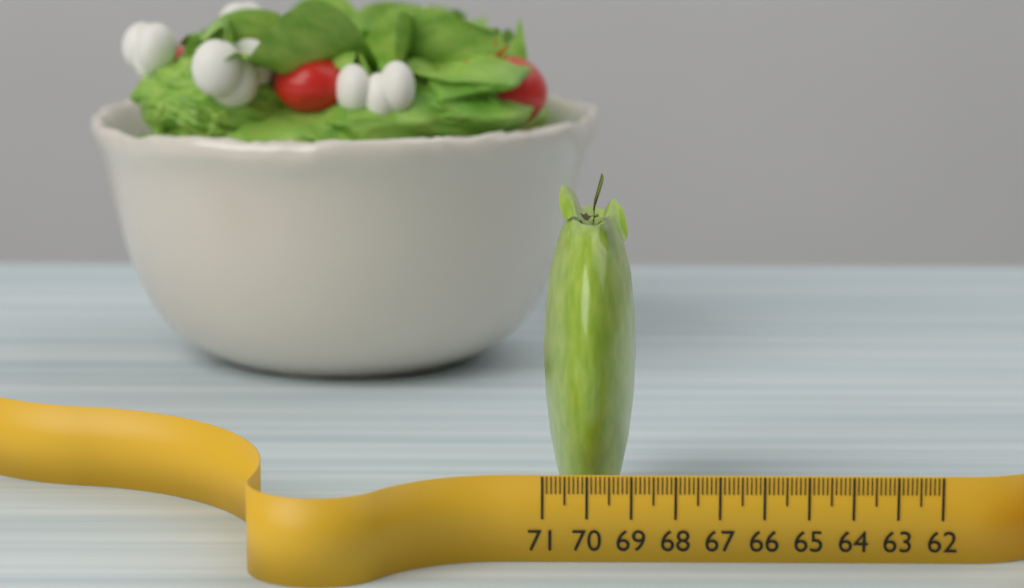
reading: 68.8 (no unit)
